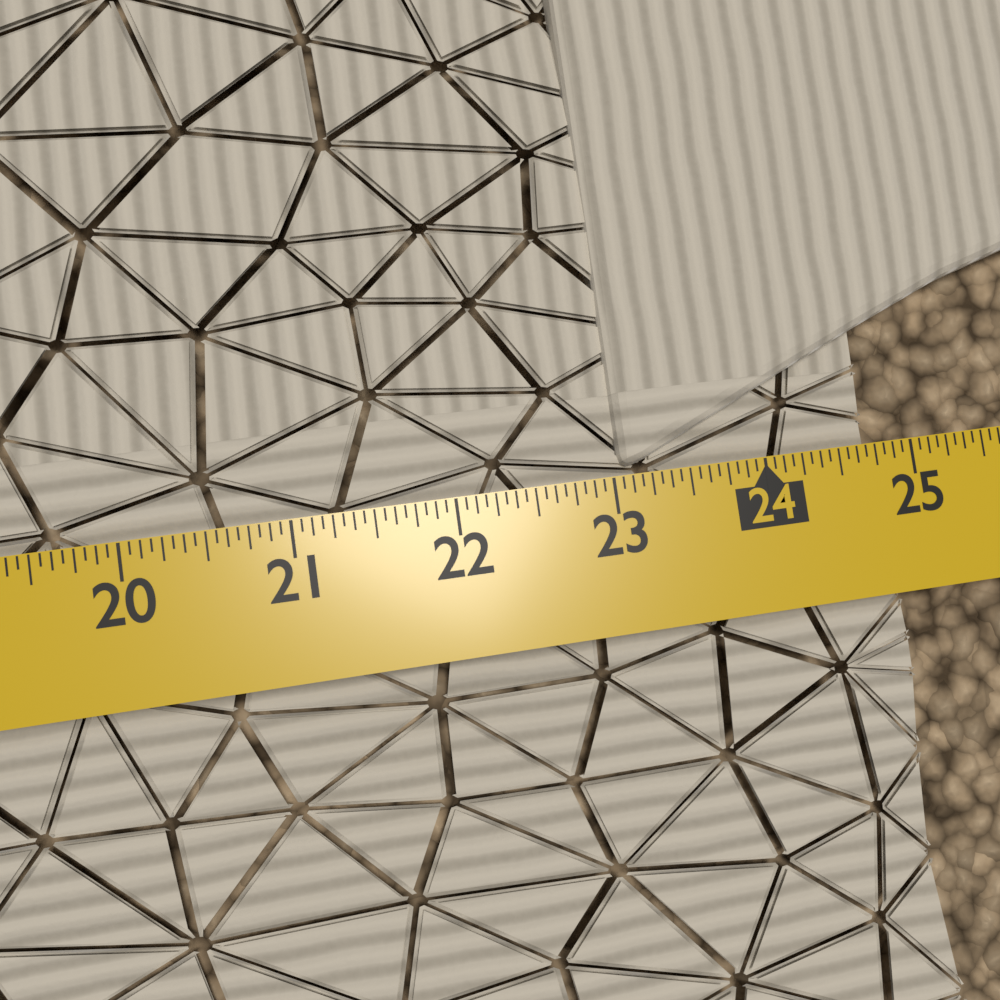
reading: 24.8750 in
